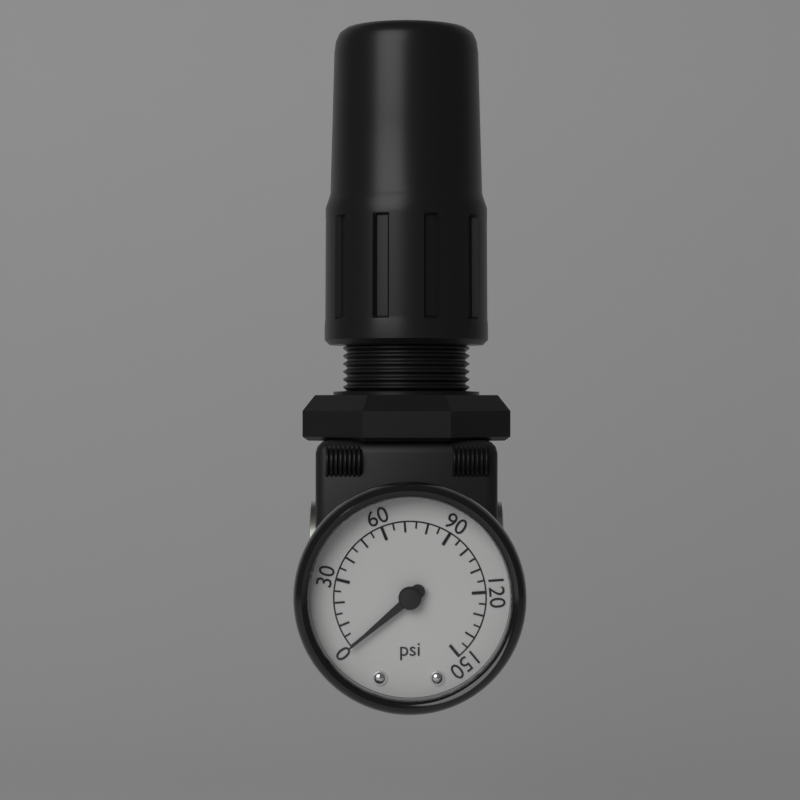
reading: 0 psi
